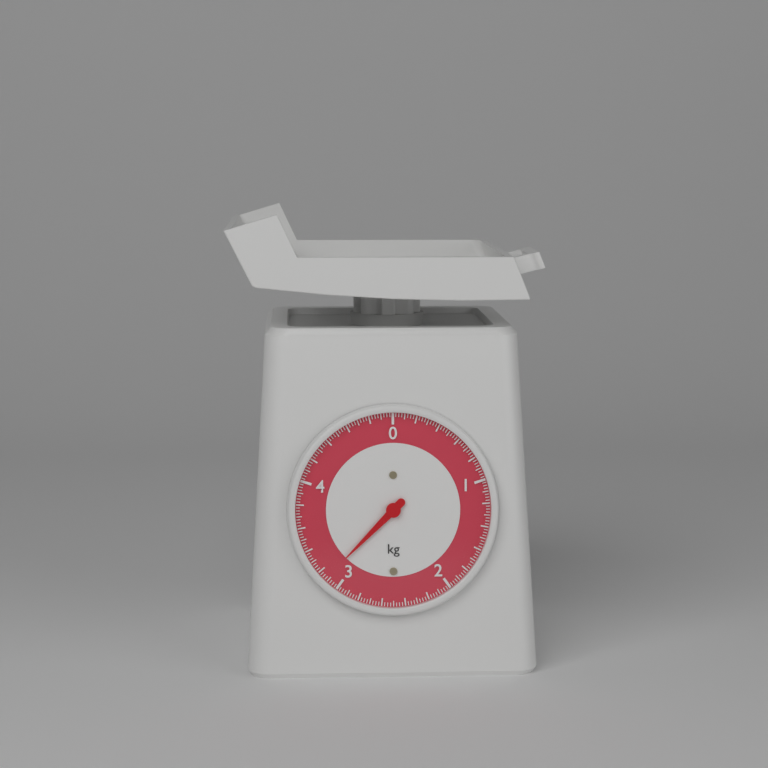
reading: 3.125 kg
